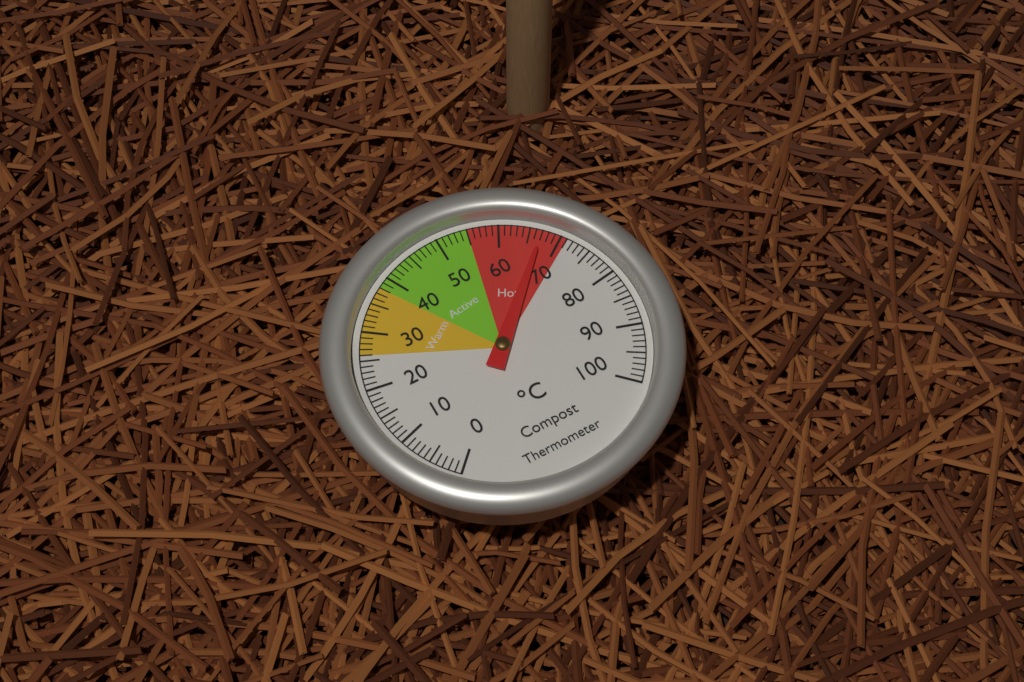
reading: 67 °C
